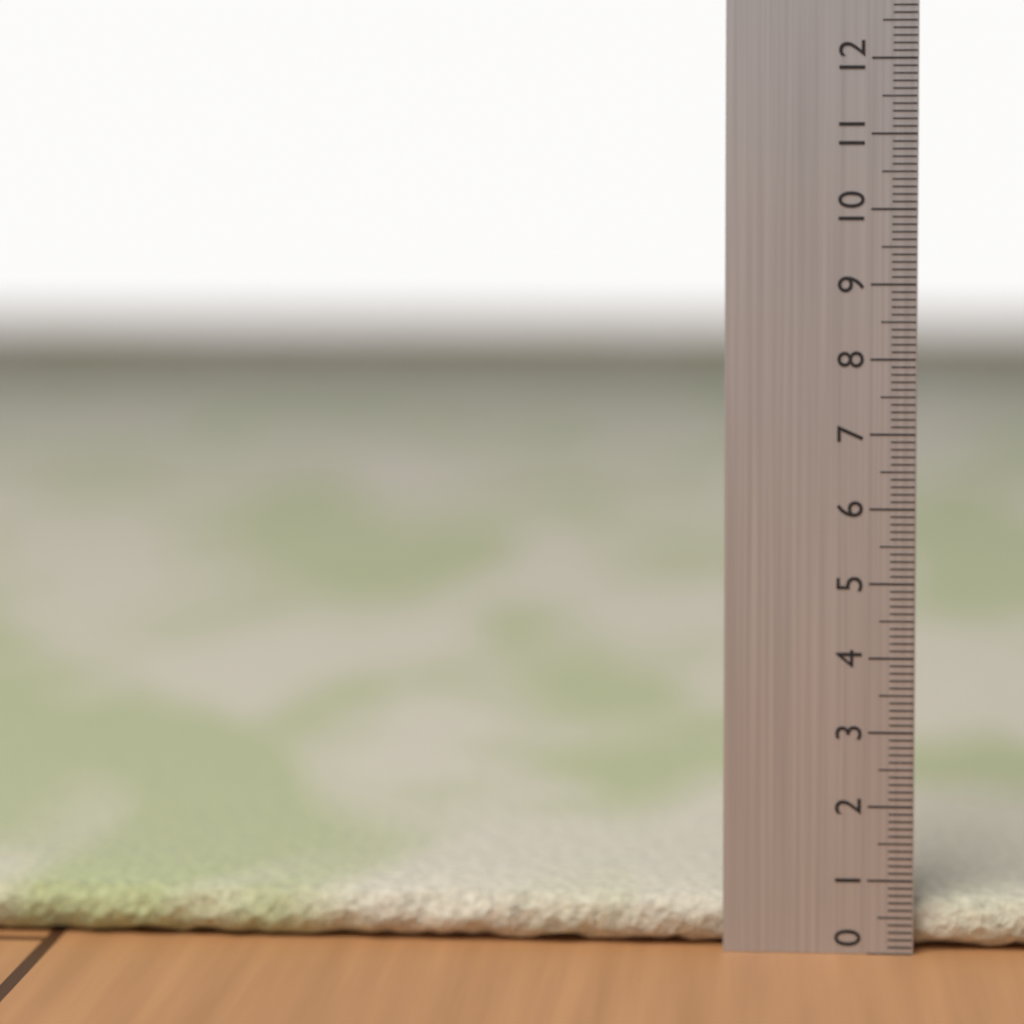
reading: 0.7 (no unit)
